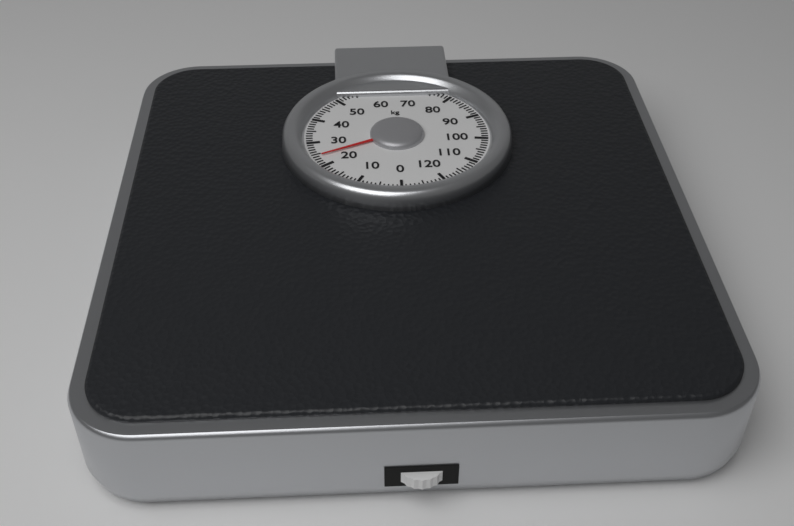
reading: 24 kg
